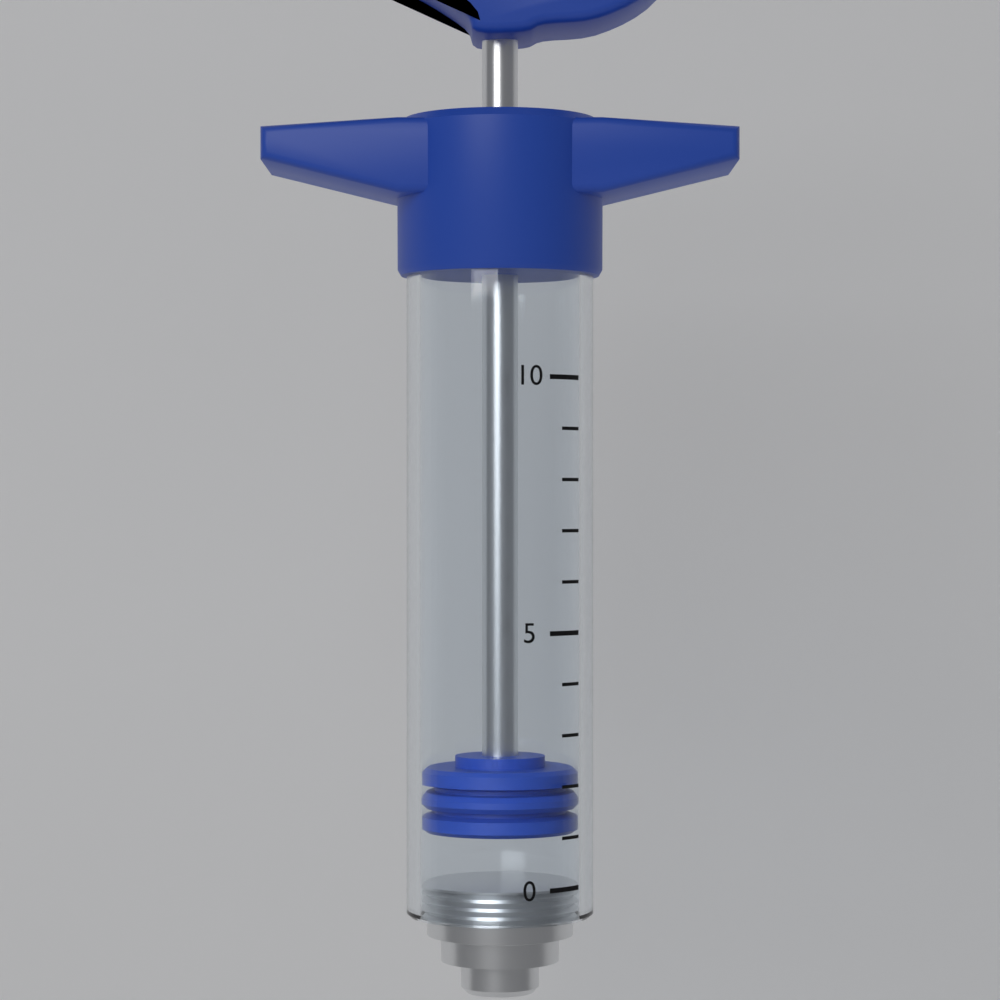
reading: 1 (no unit)
